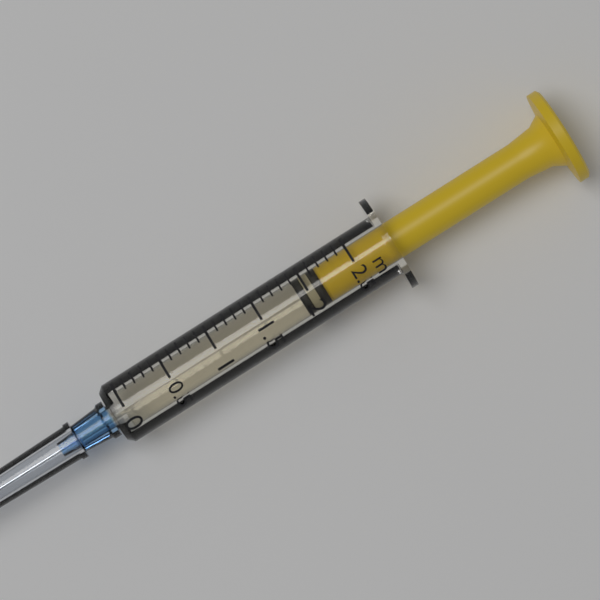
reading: 1.9 ml
